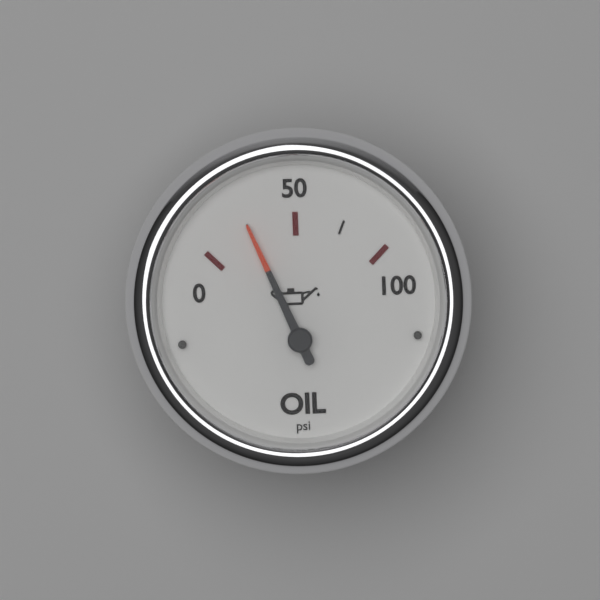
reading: 25 psi
